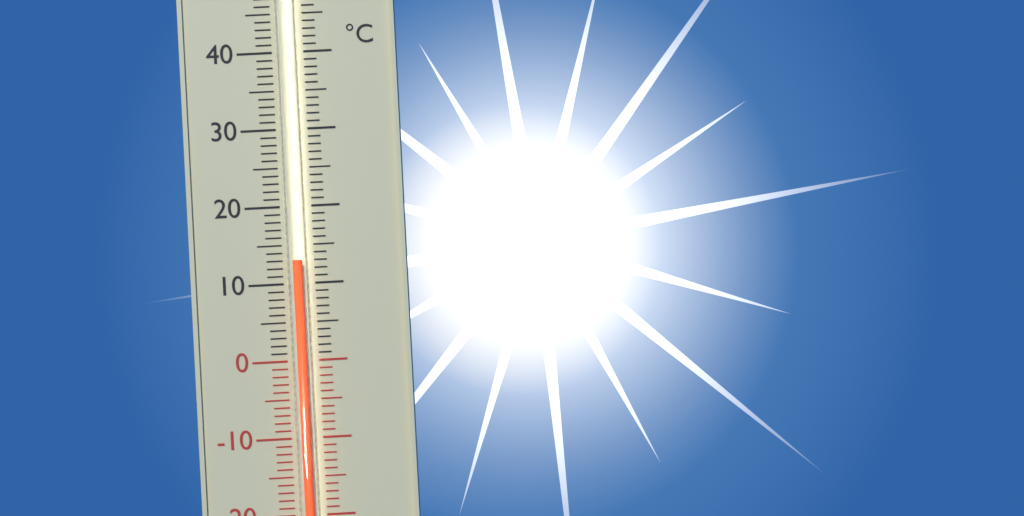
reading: 13 °C
